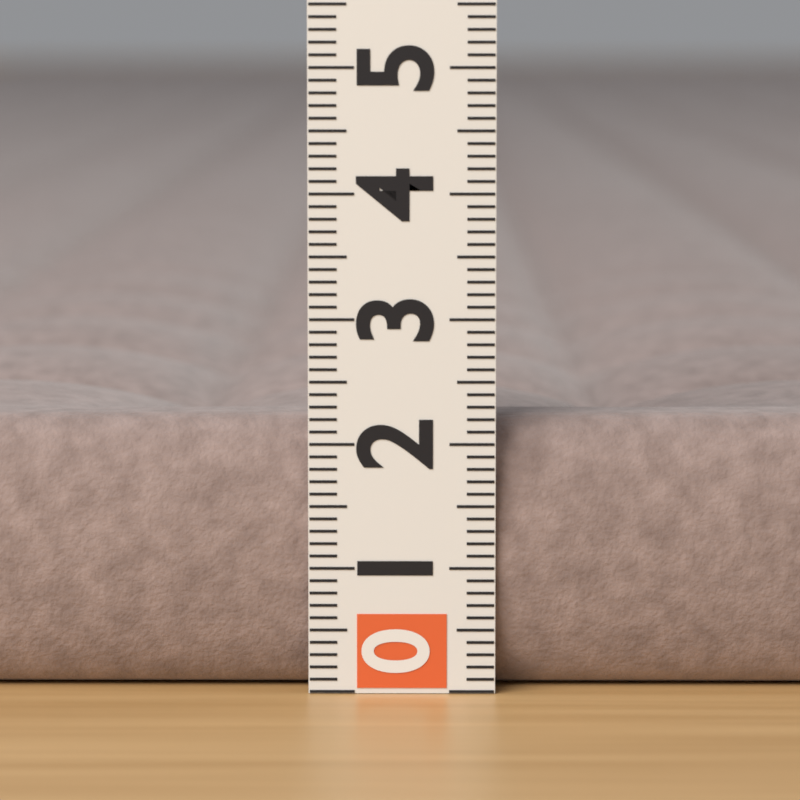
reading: 2.2 (no unit)
